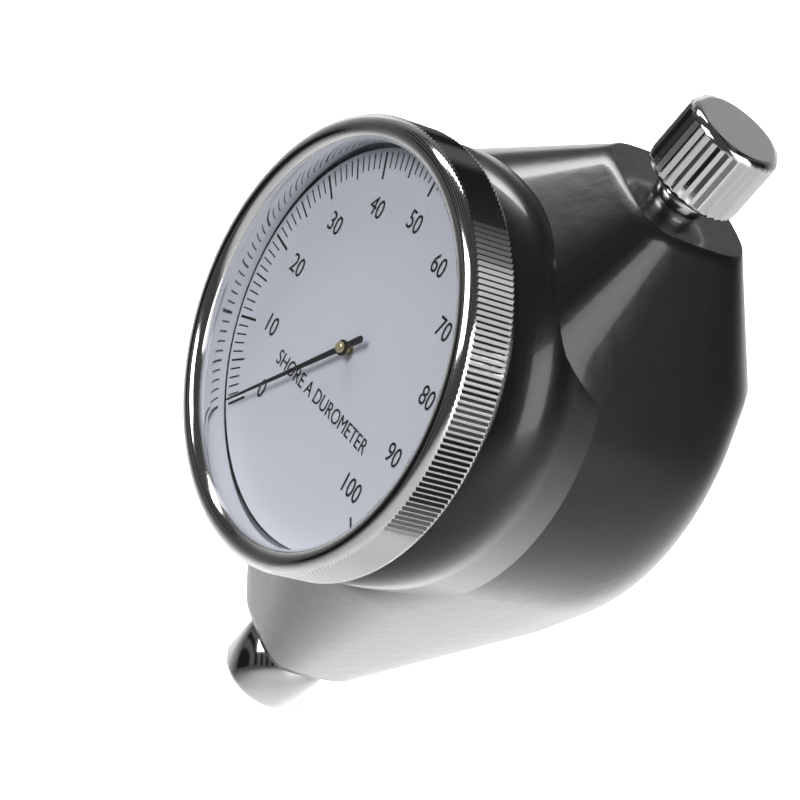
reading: 0 Shore A
